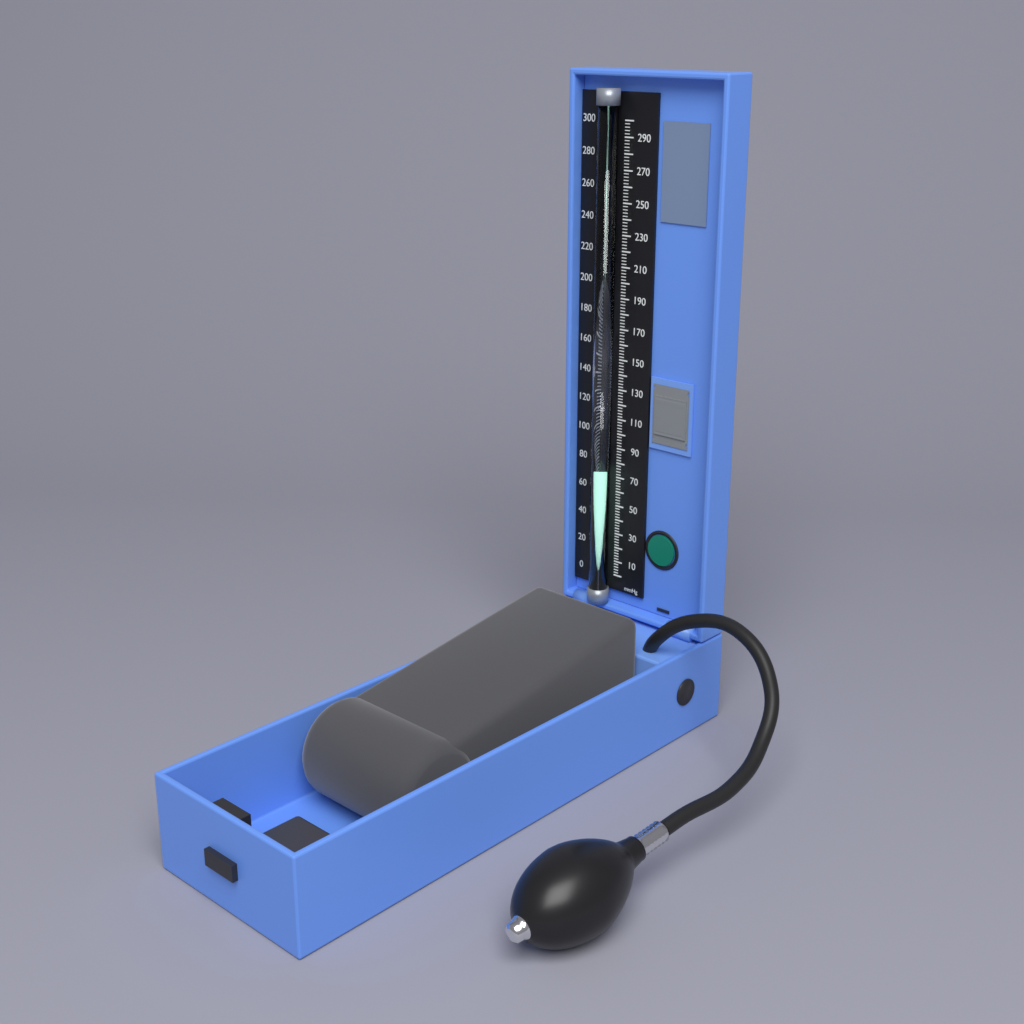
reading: 76 mmHg
